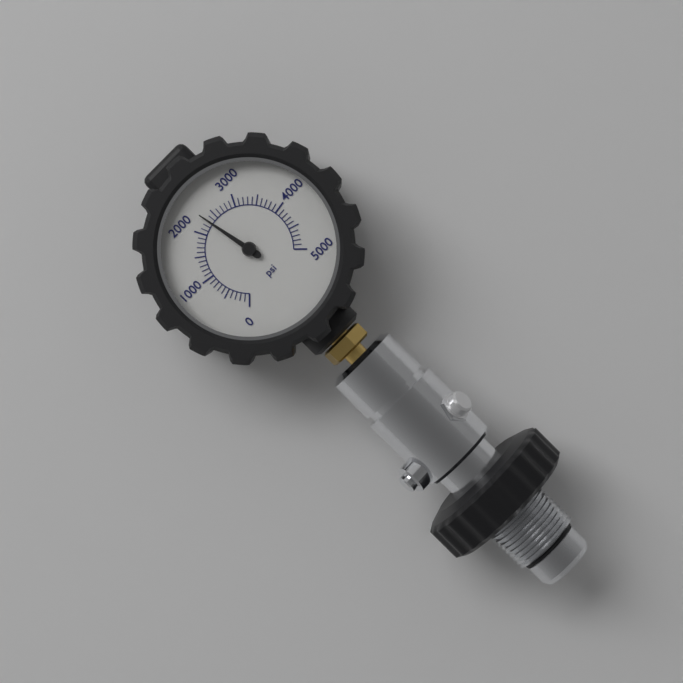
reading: 2300 psi
